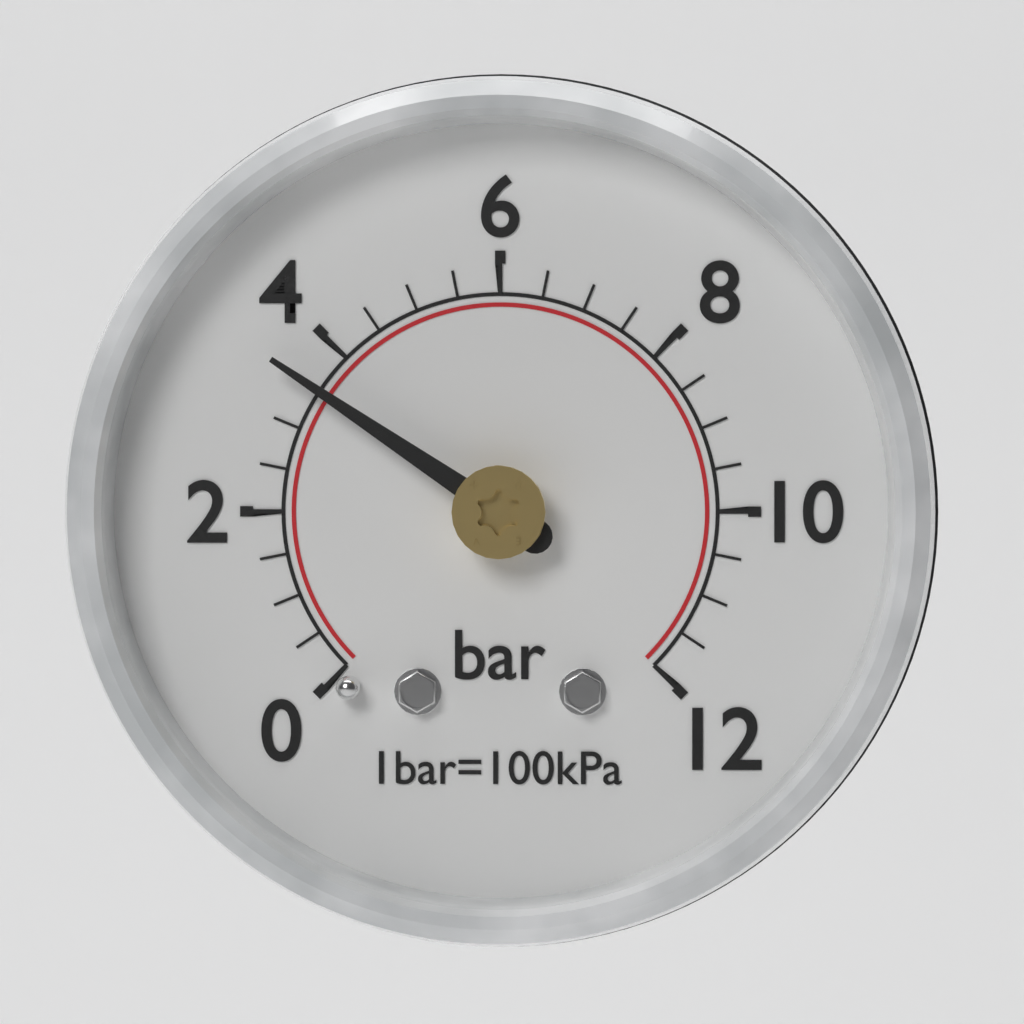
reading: 3.5 bar
